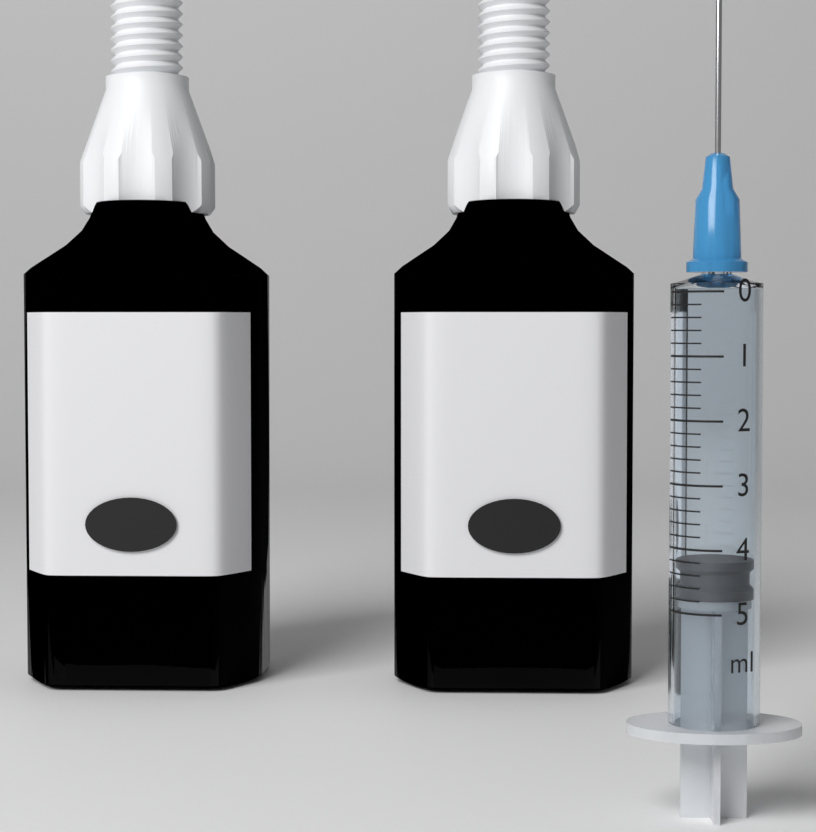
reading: 4.2 ml
